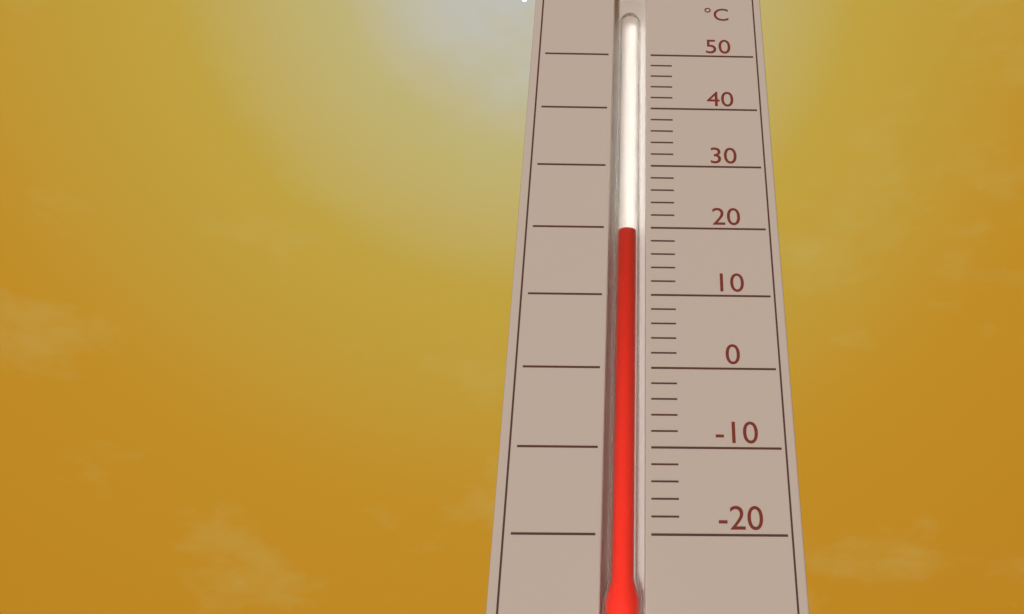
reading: 20 °C
